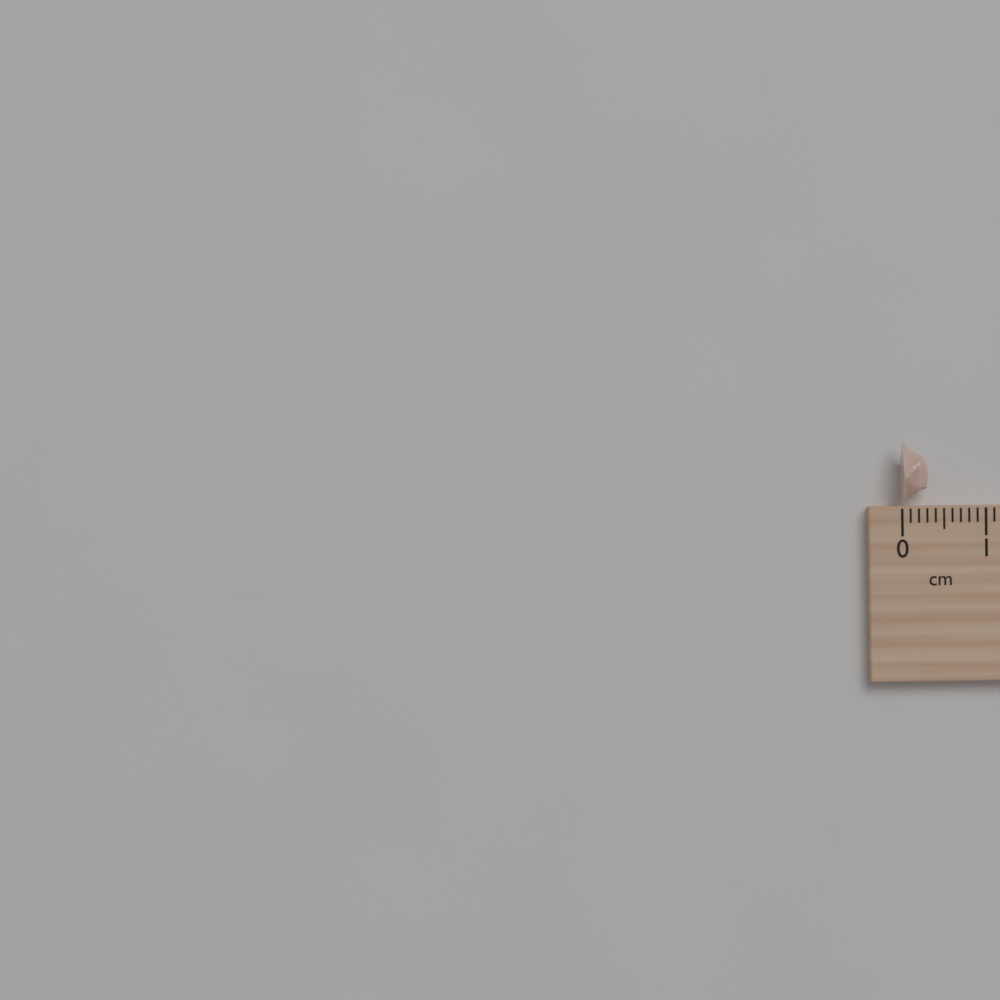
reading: 0.3 cm
